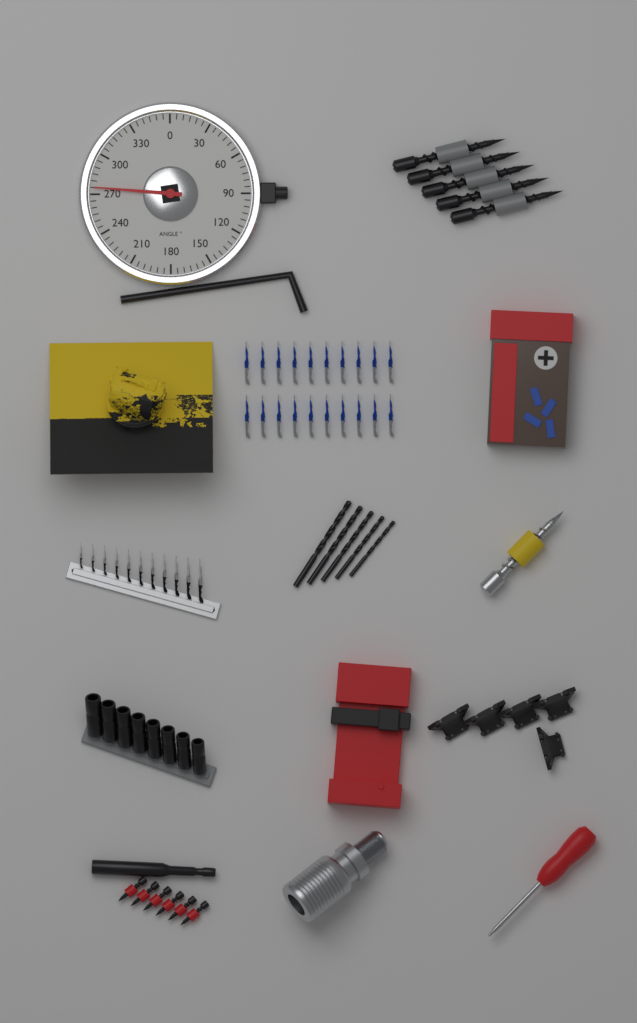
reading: 275 °
